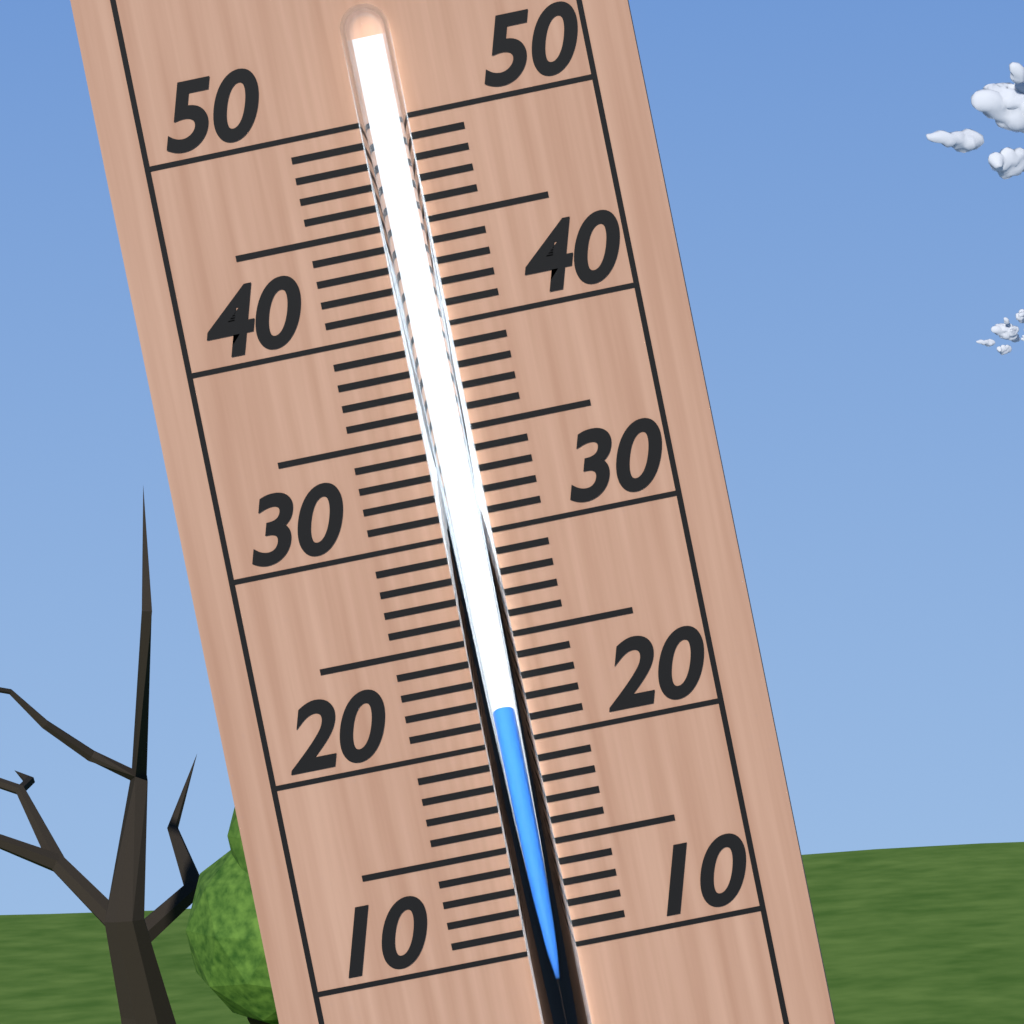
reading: 22 (no unit)
